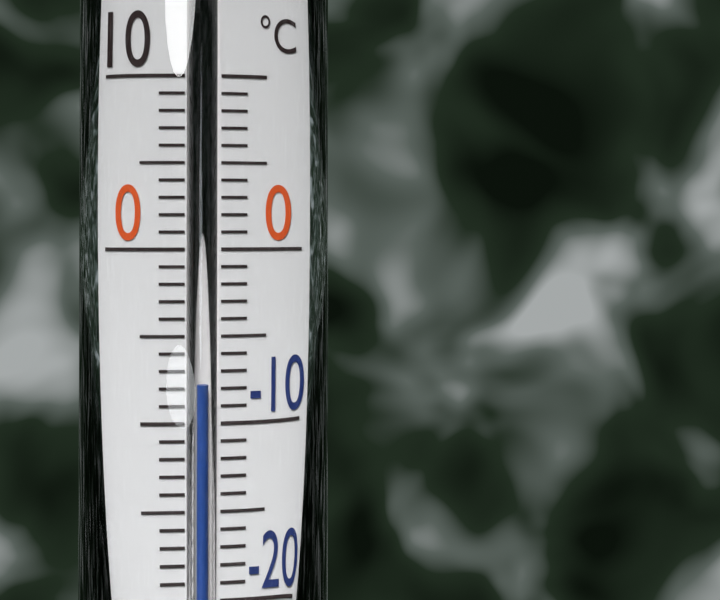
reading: -8 °C
